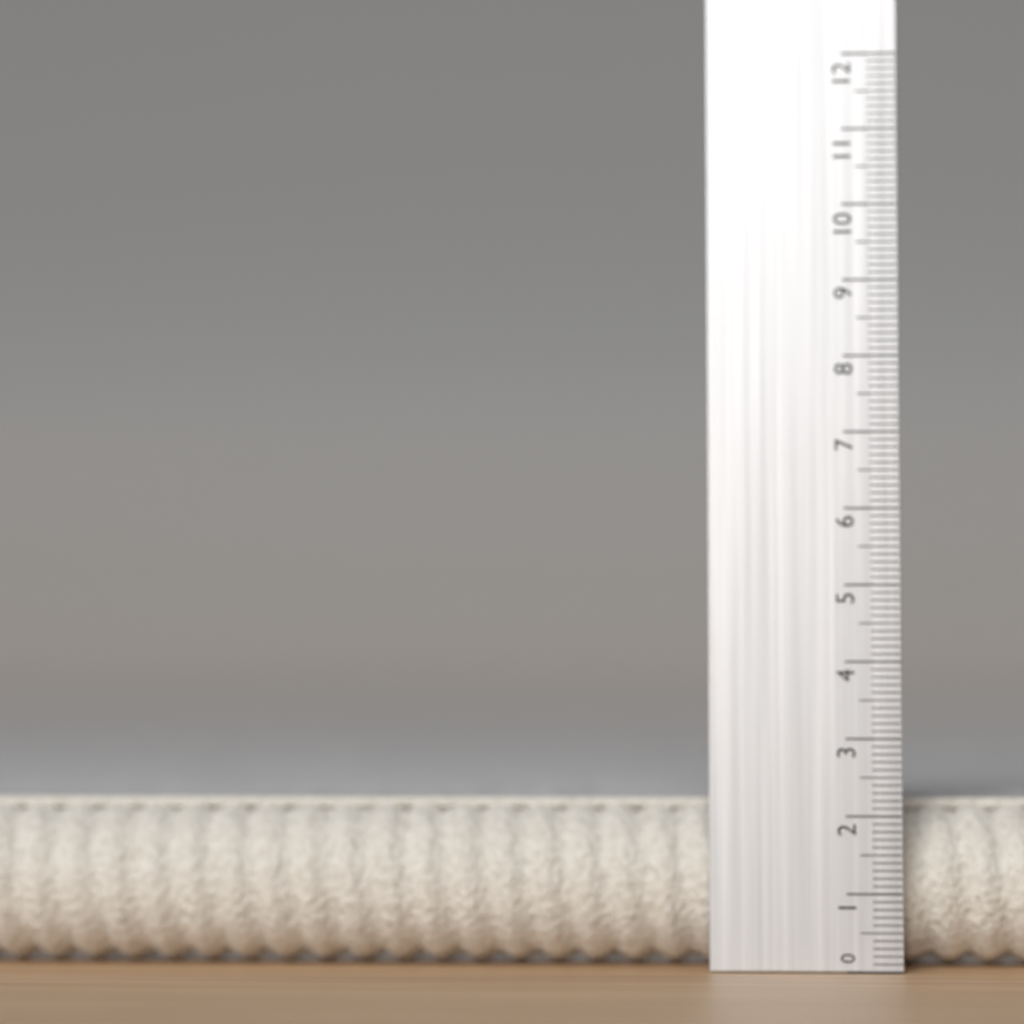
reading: 2.2 (no unit)
